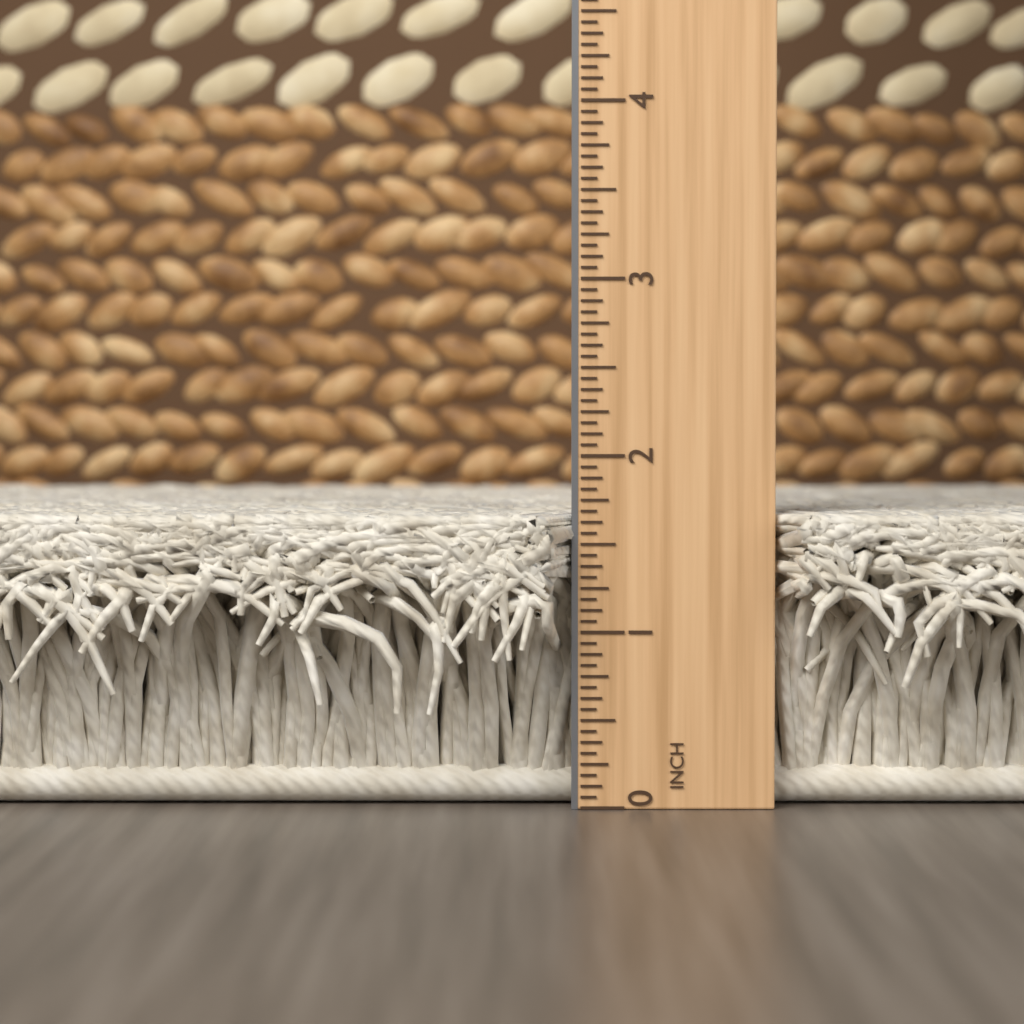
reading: 1.6875 in
